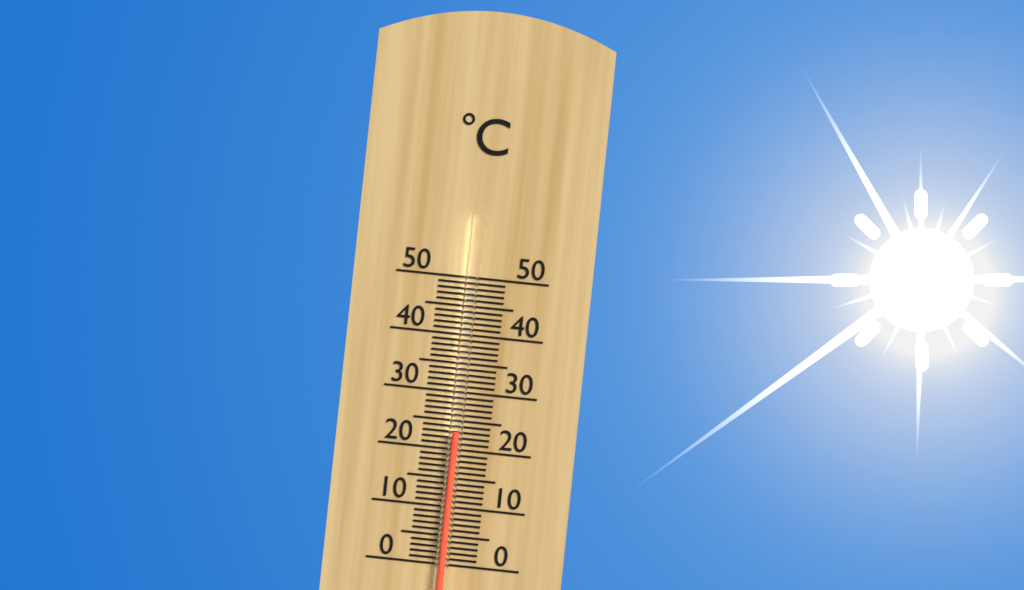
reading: 23 °C
